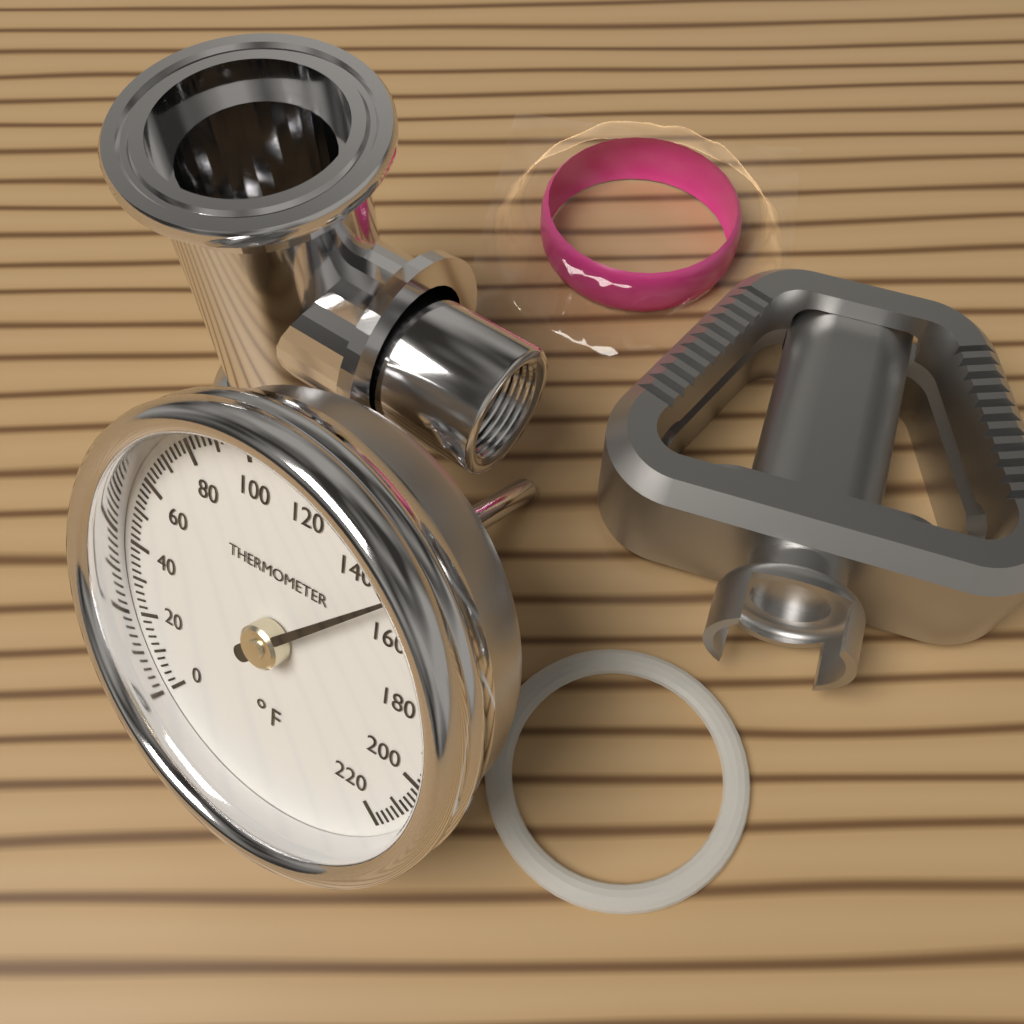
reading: 150 °F
